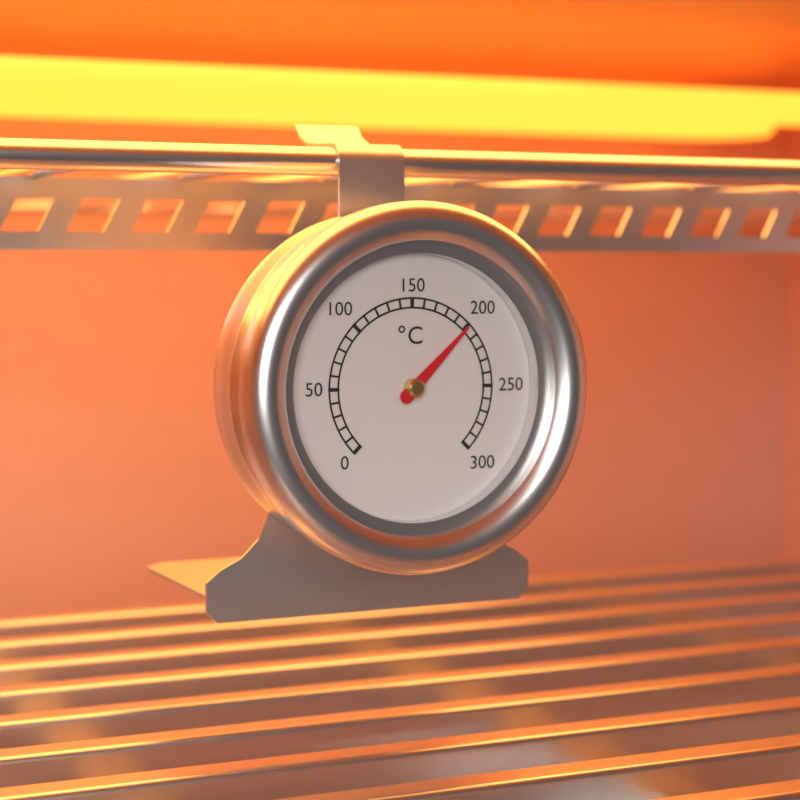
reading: 200 °C
